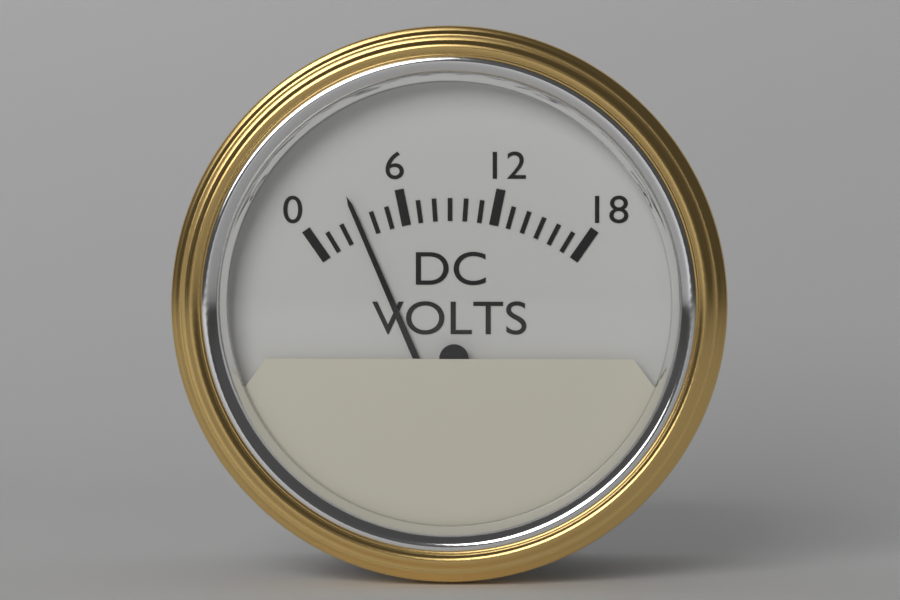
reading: 3 V
